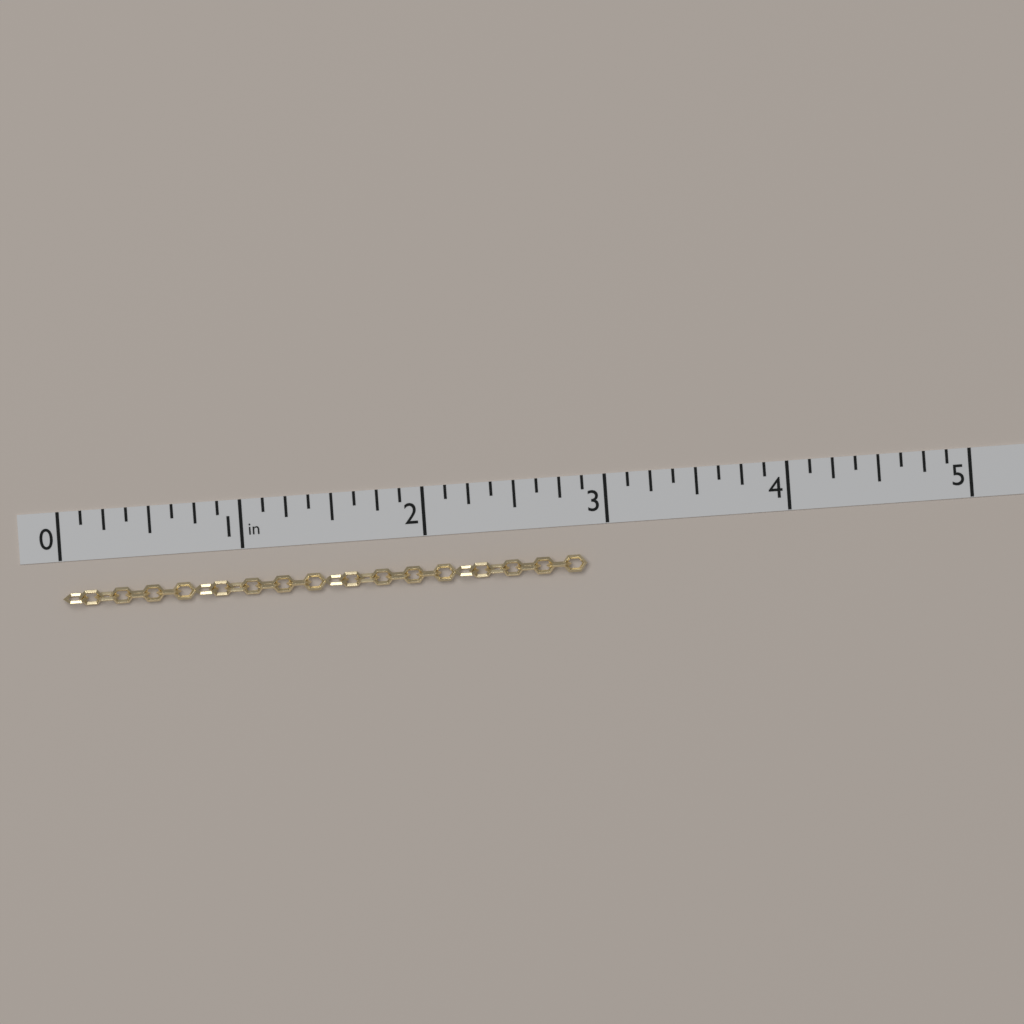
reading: 2.875 in
